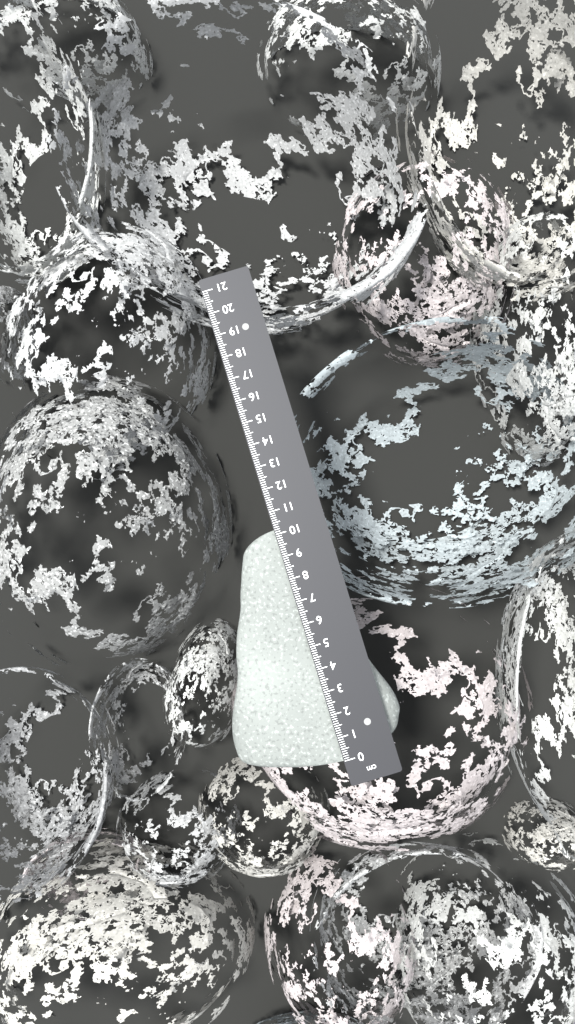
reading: 10.2 cm
